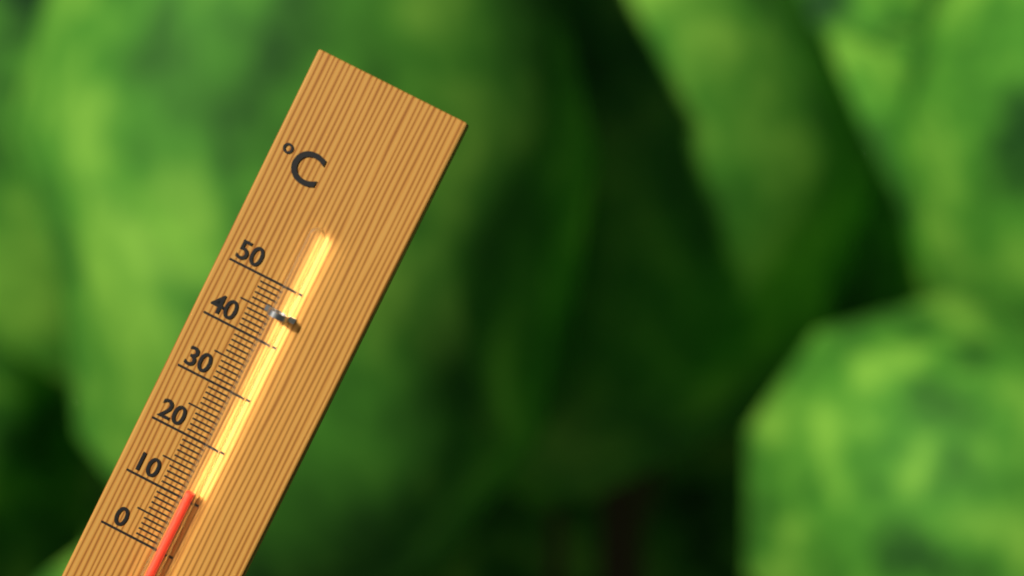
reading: 12 °C
